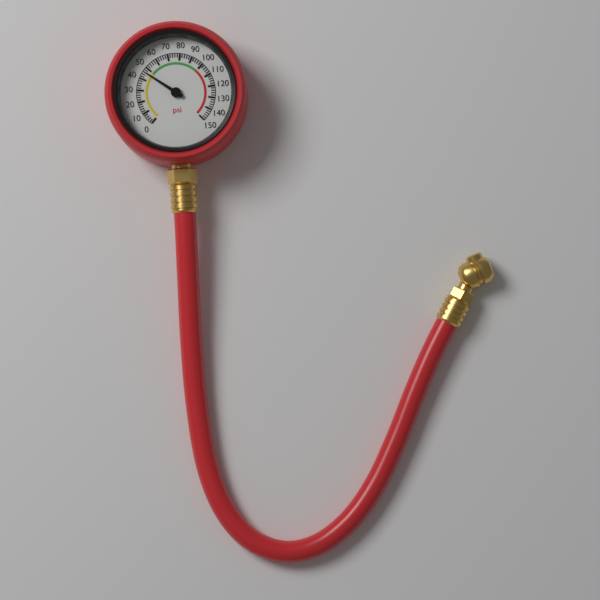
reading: 46 psi
